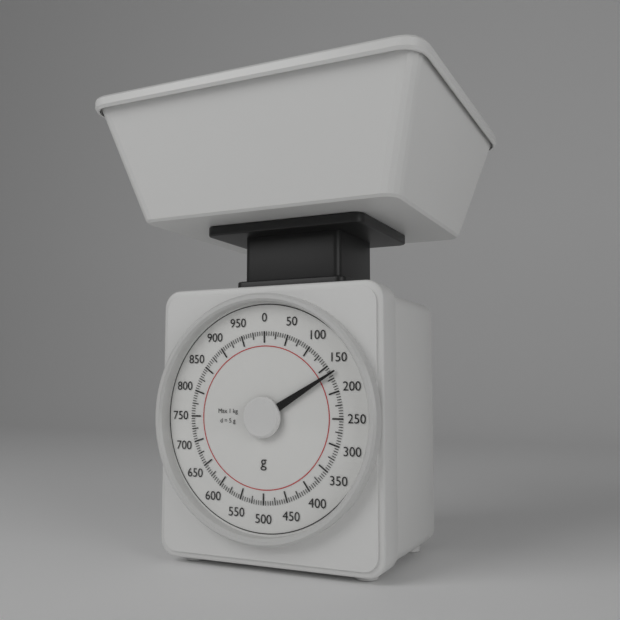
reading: 165 g
